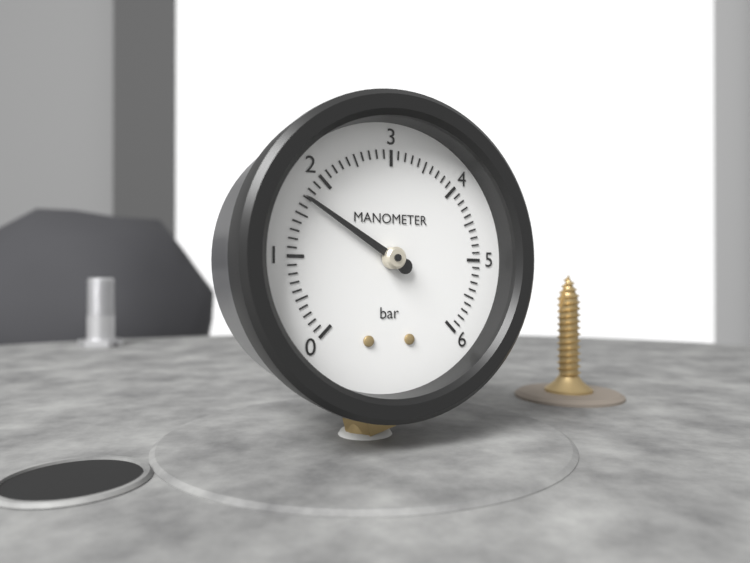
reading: 1.7 bar
